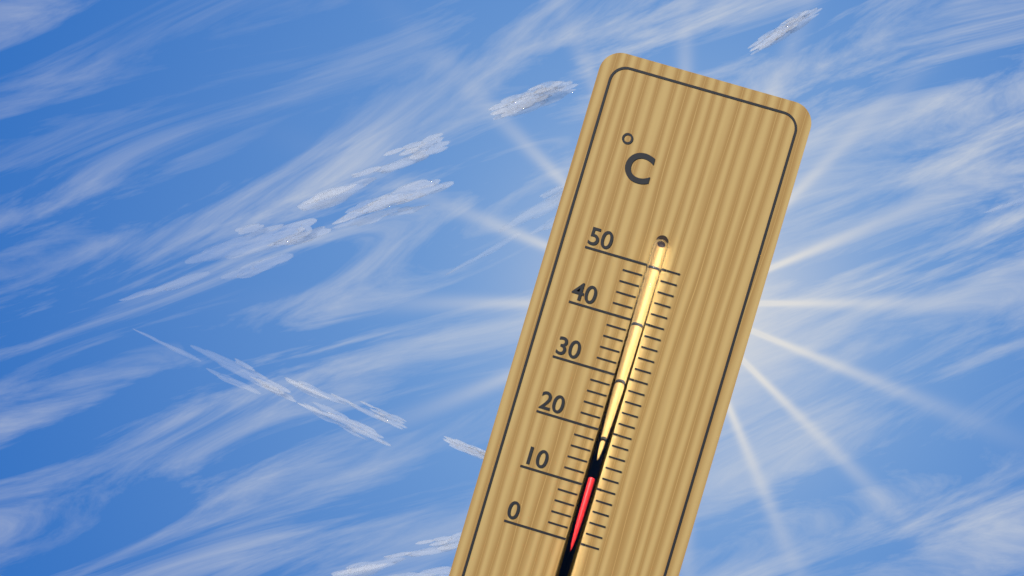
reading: 12 °C
